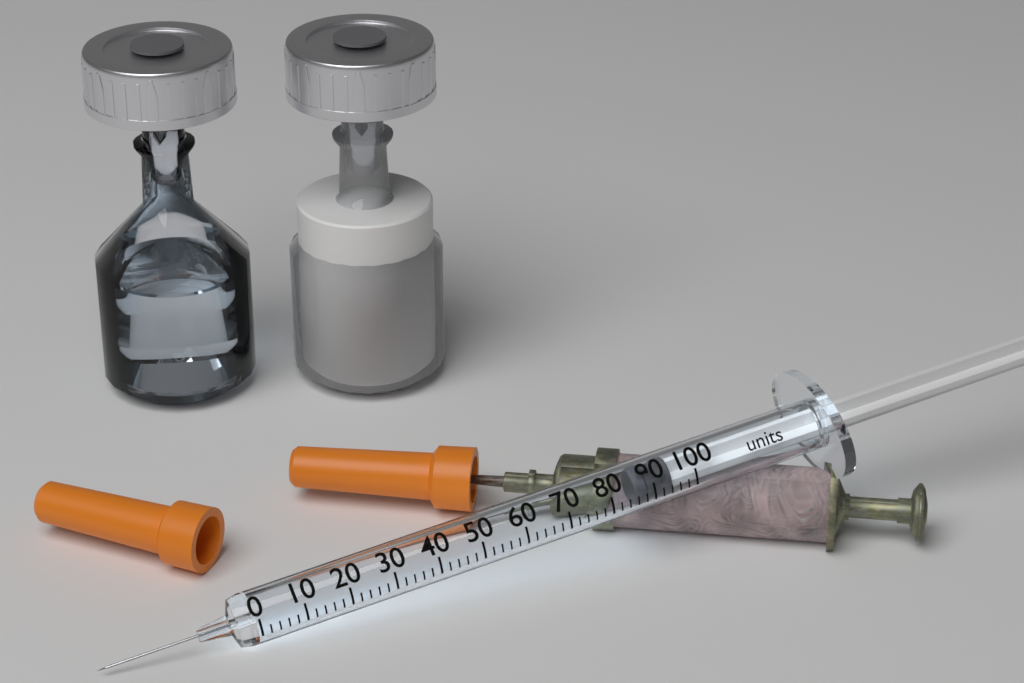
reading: 86 units
